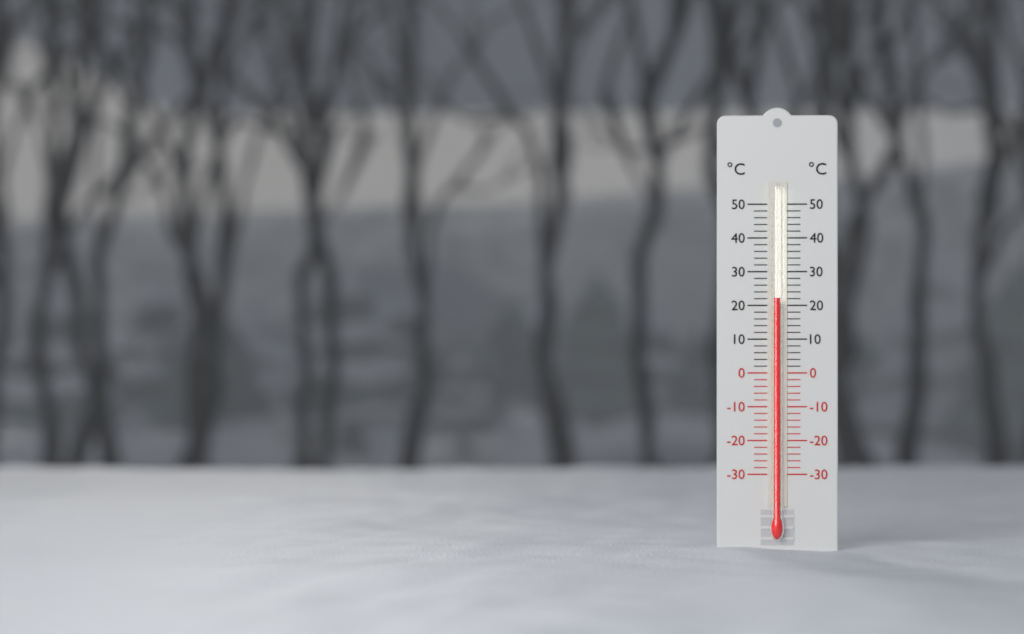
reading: 22 °C
